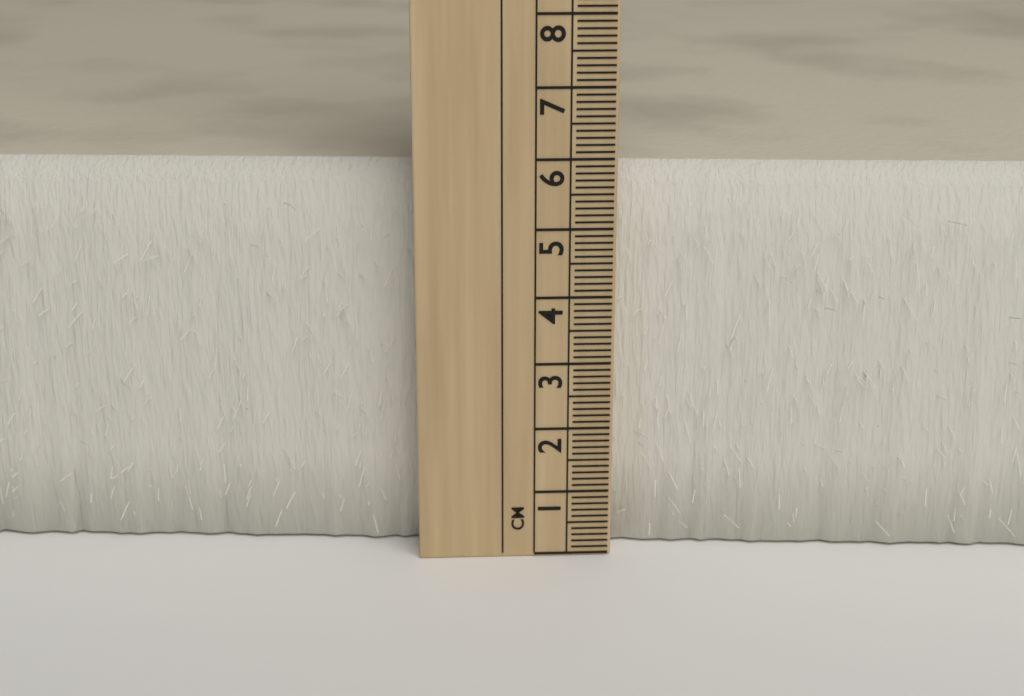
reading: 5.8 cm
